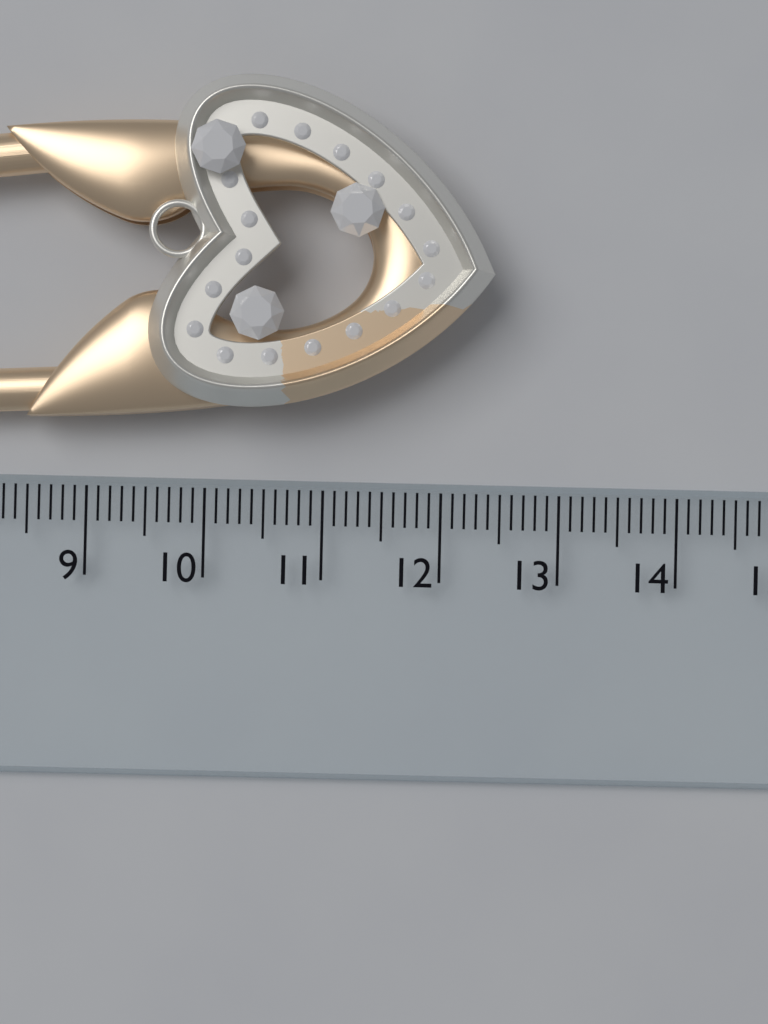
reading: 12.4 cm
